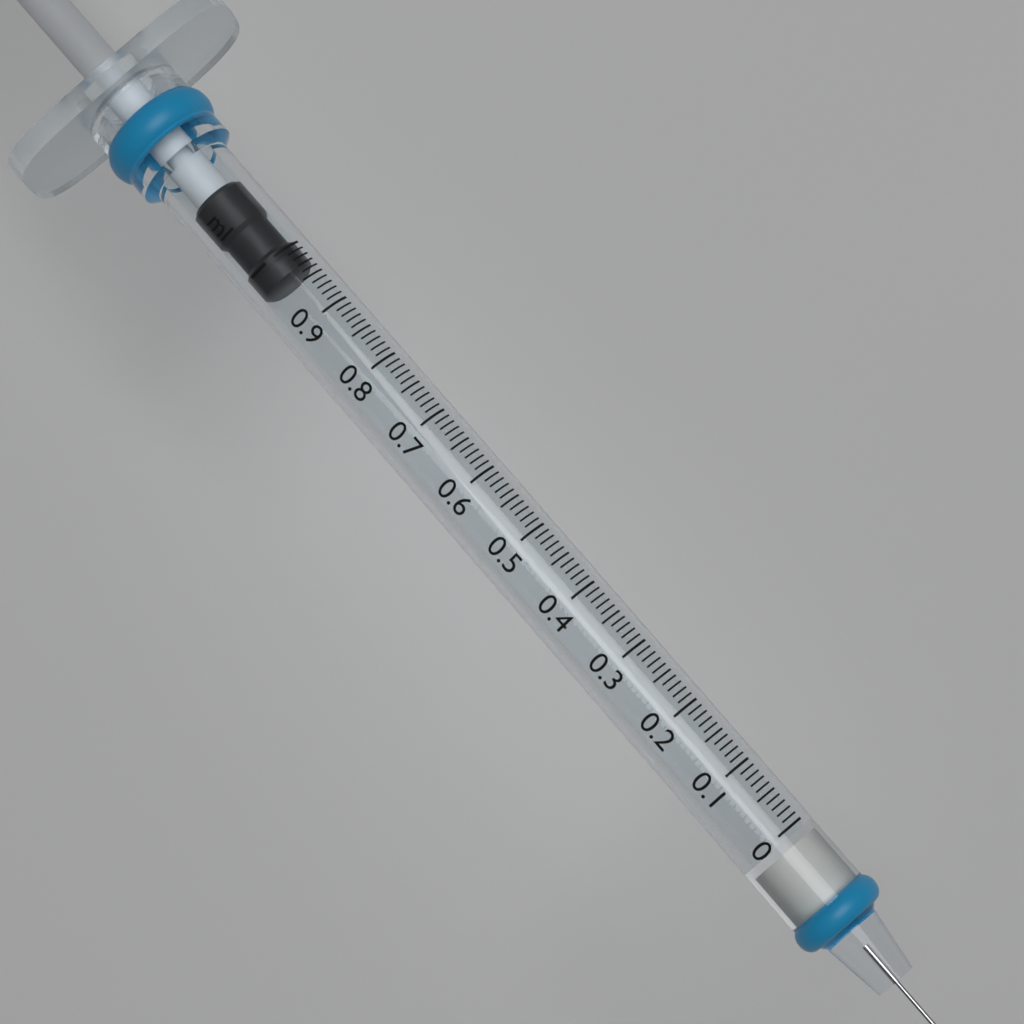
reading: 0.97 ml
